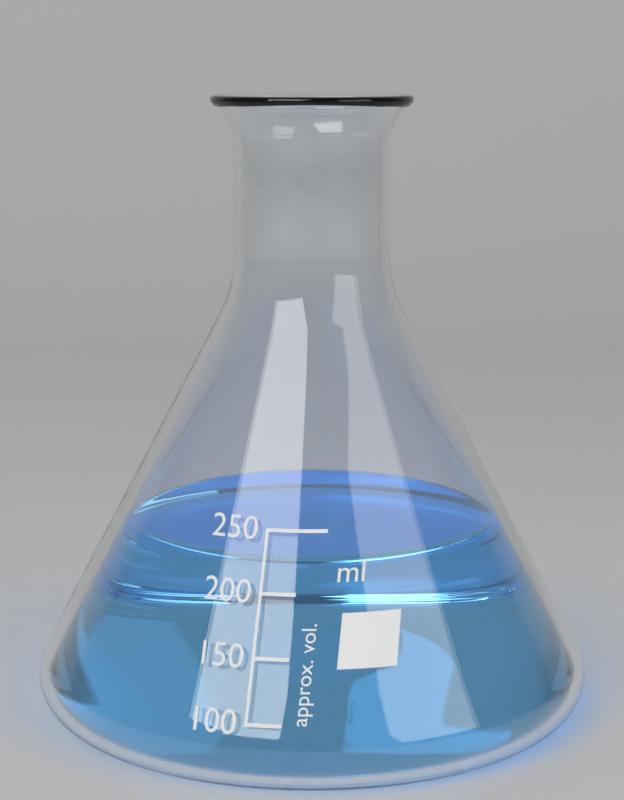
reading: 225 ml
